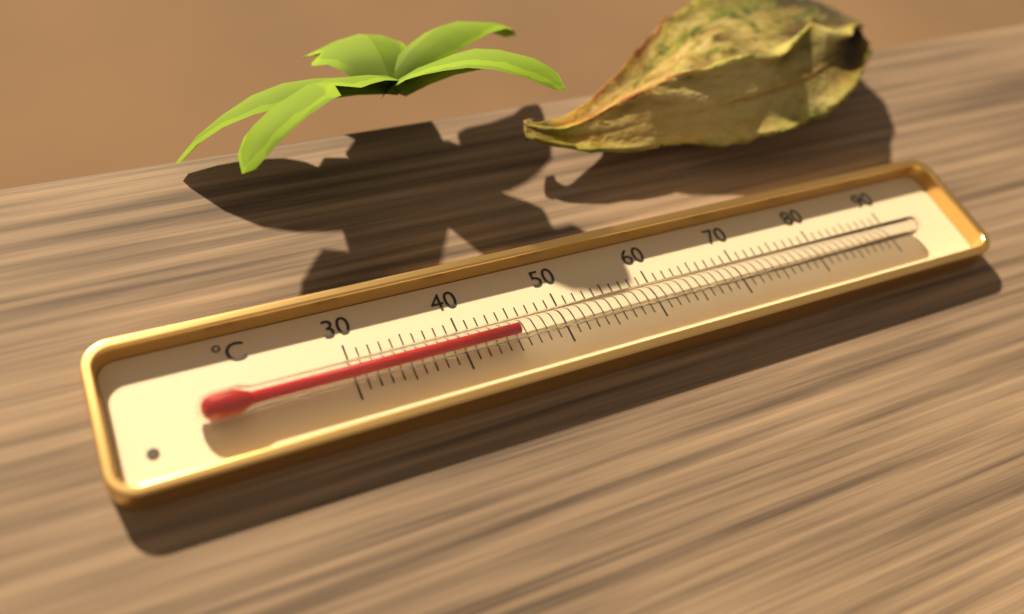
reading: 45 °C
